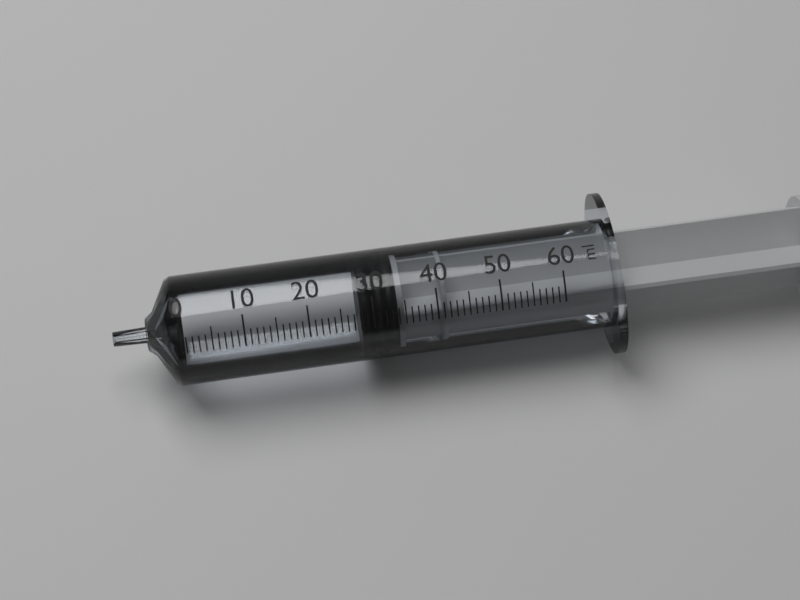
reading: 28 ml
